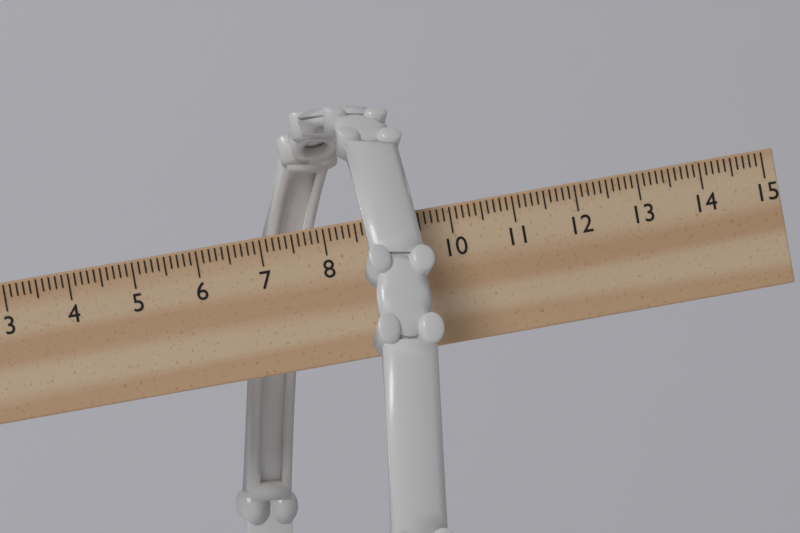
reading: 9.5 cm
